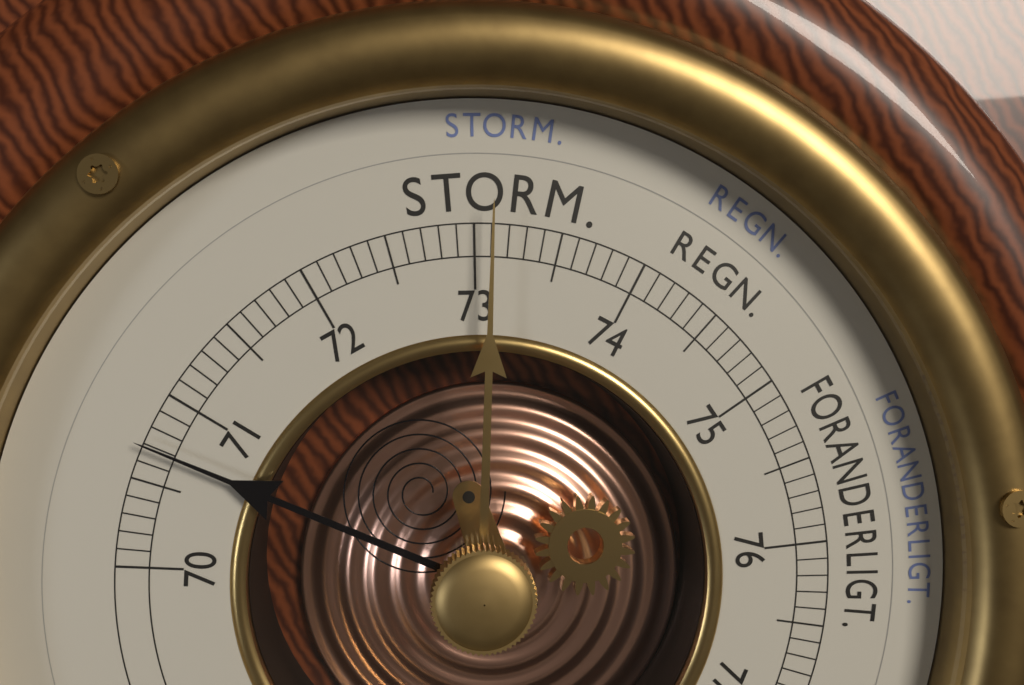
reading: 70.7 cm
